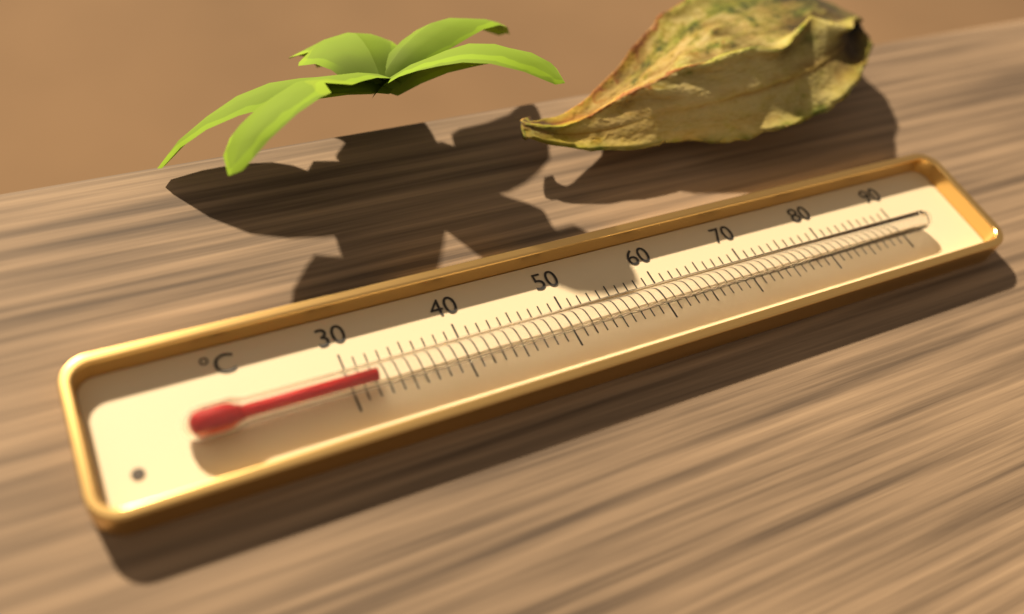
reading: 32 °C
